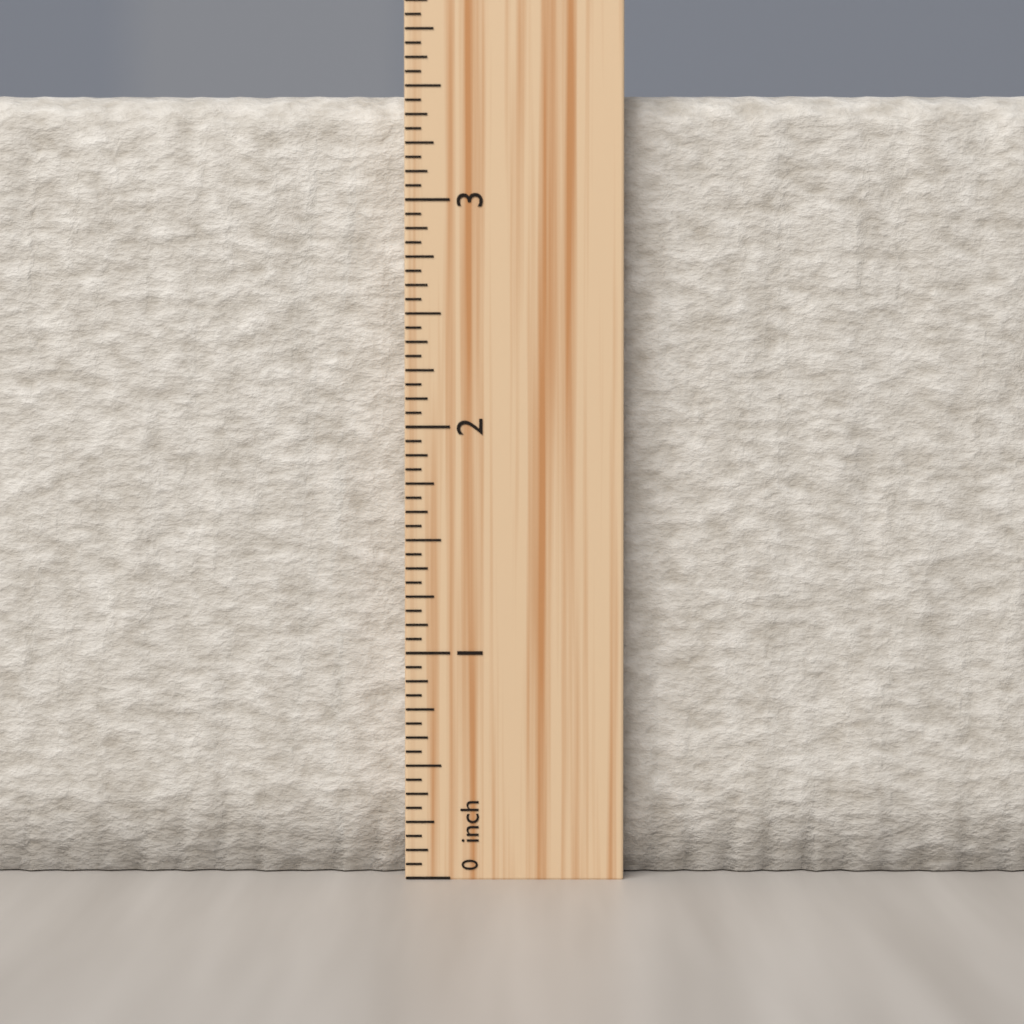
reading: 3.5000 inch
